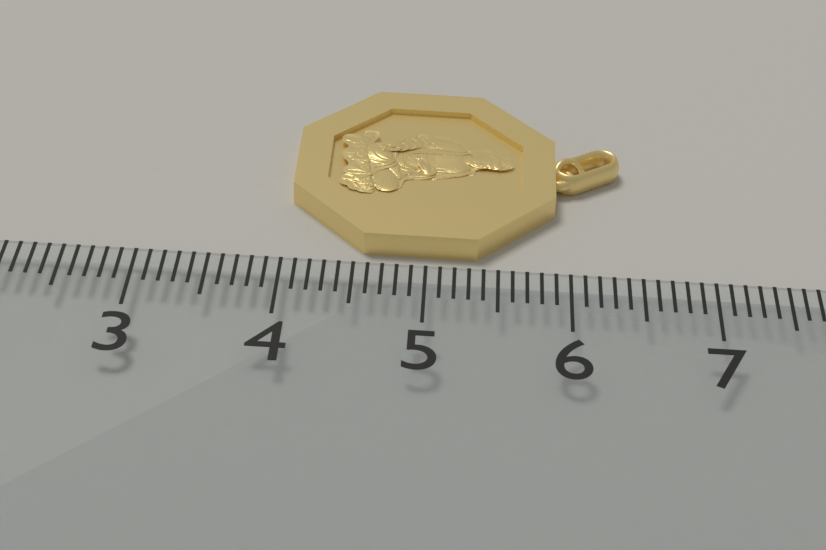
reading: 6.4 (no unit)
